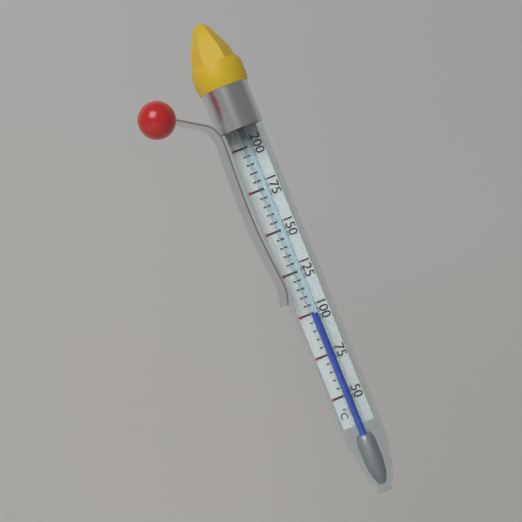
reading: 100 °C
